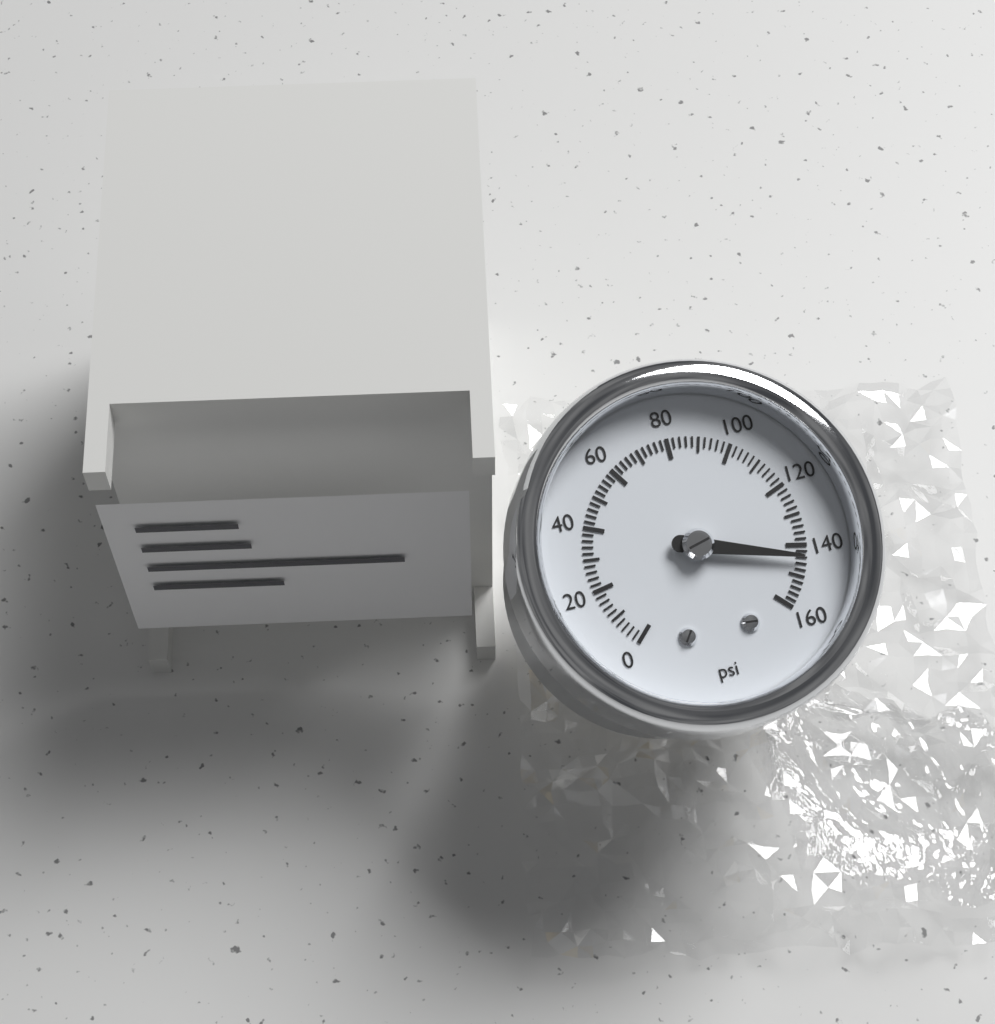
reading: 144 psi
